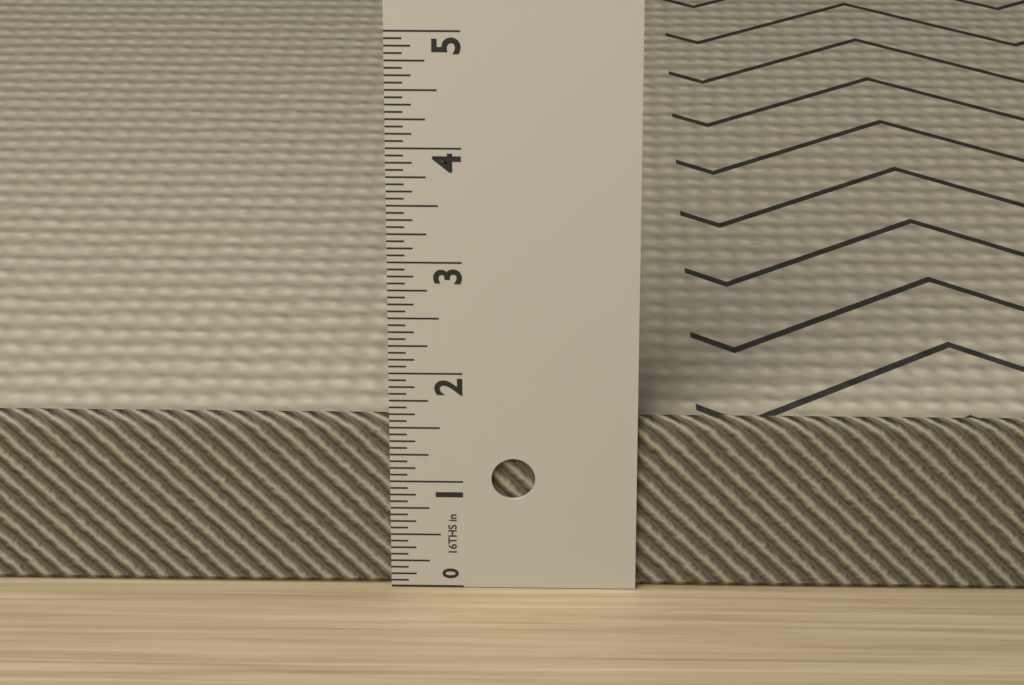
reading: 1.5625 in
